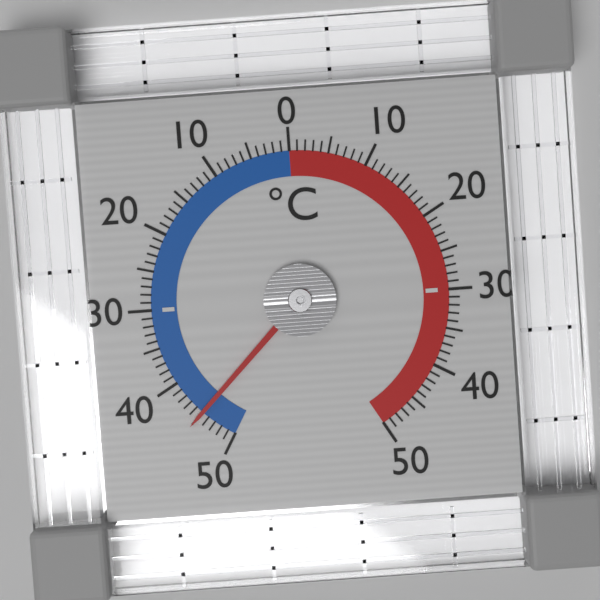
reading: -45 °C
